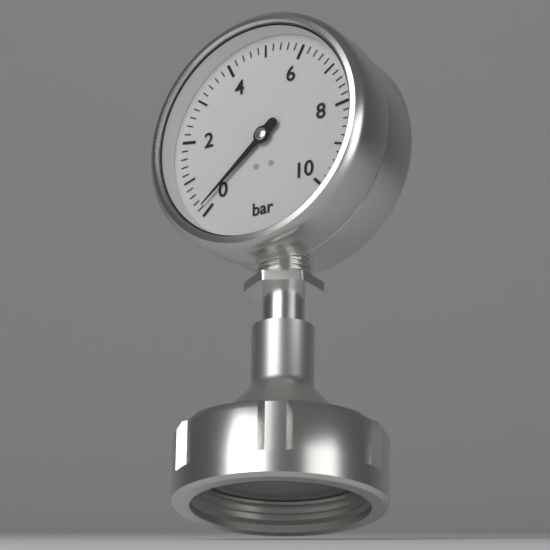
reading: 0.2 bar
